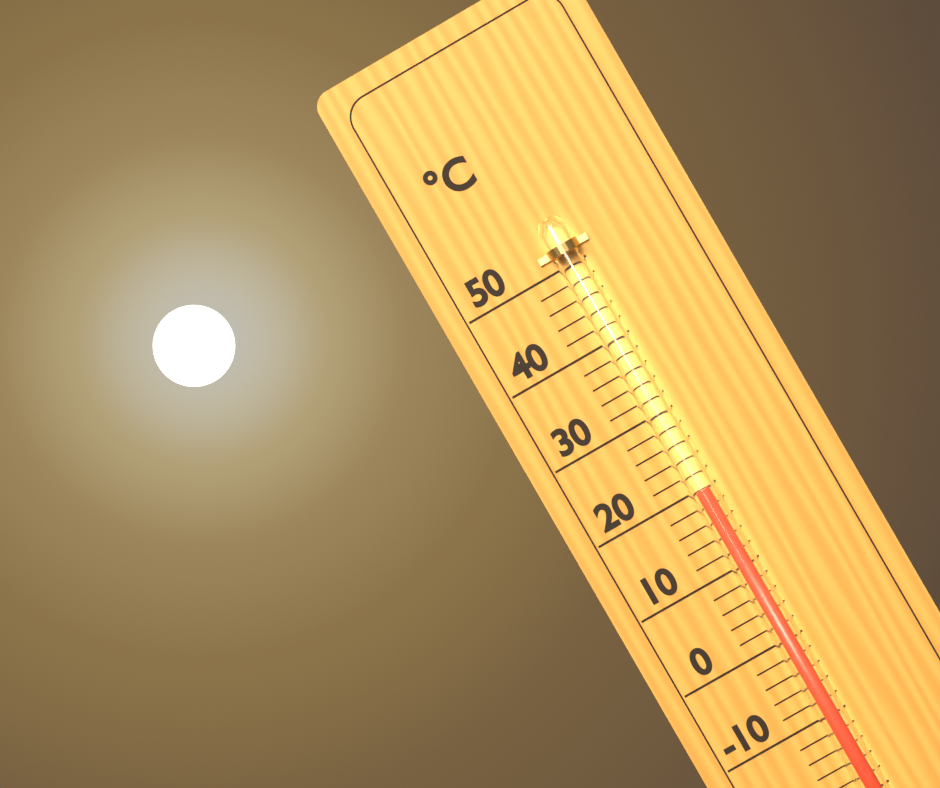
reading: 20 °C
